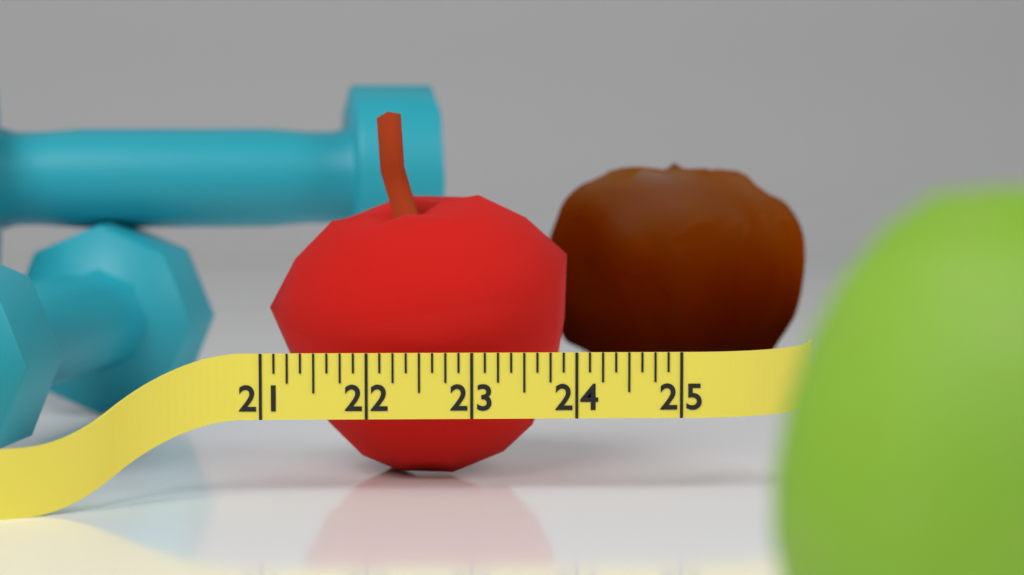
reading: 24.000 (no unit)
